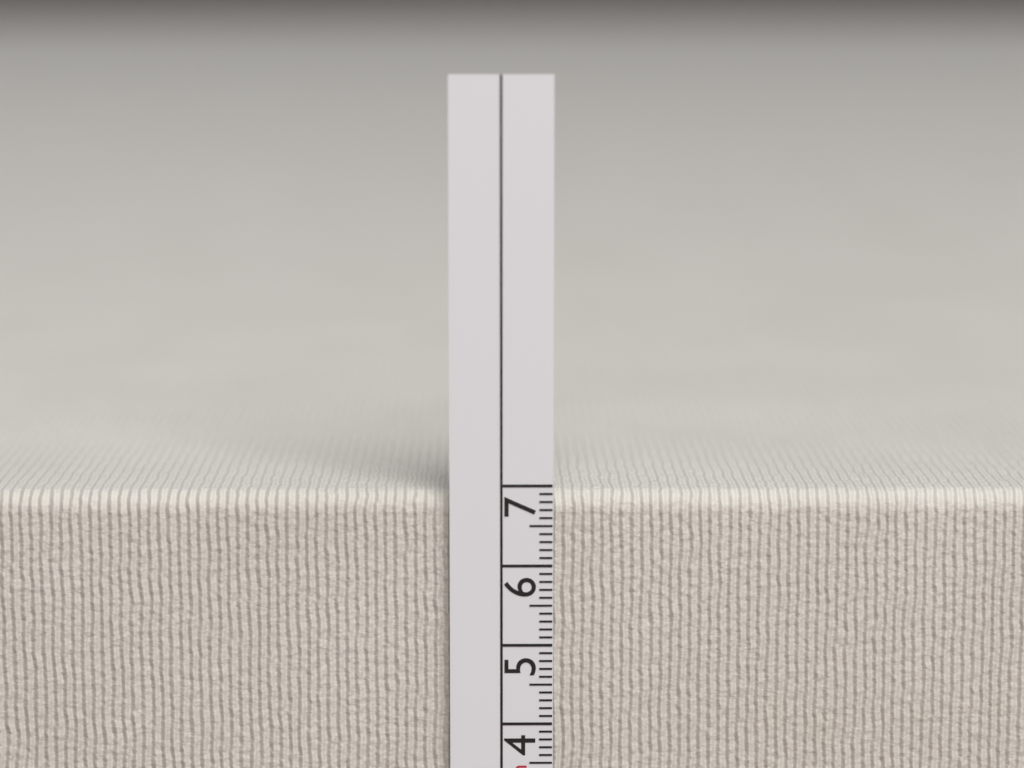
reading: 6.9 cm
